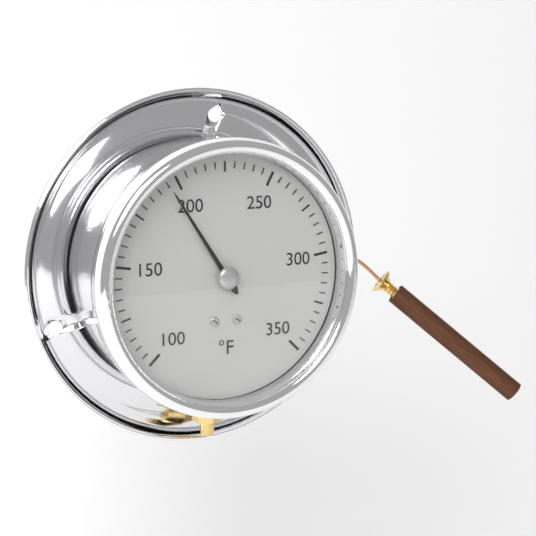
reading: 195 °F
